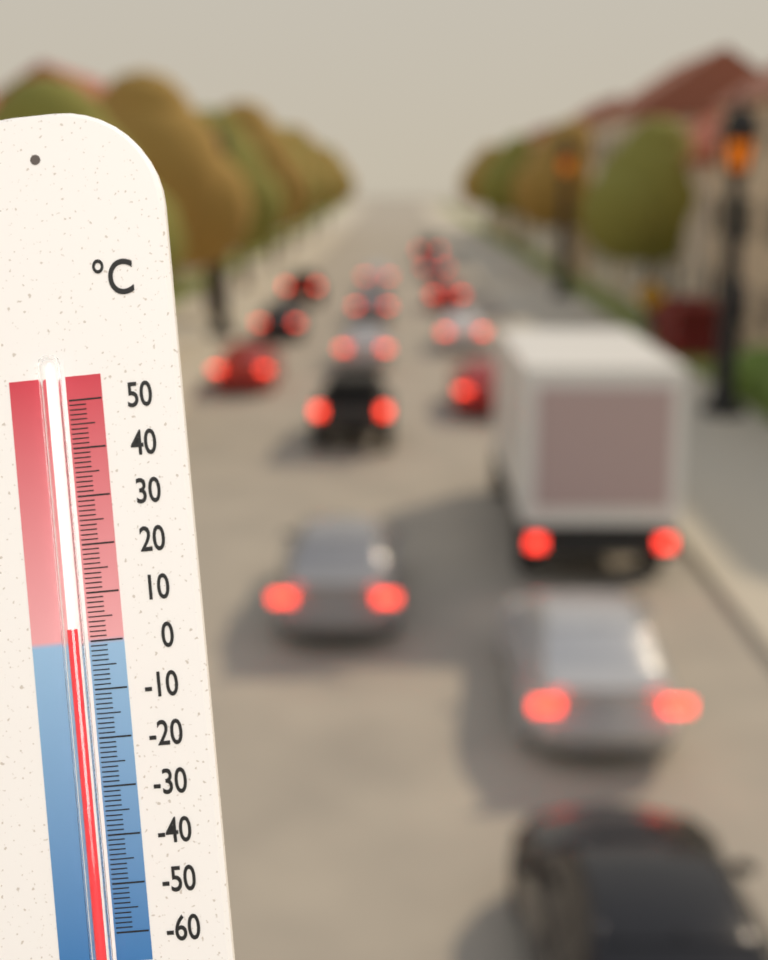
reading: 3 °C
